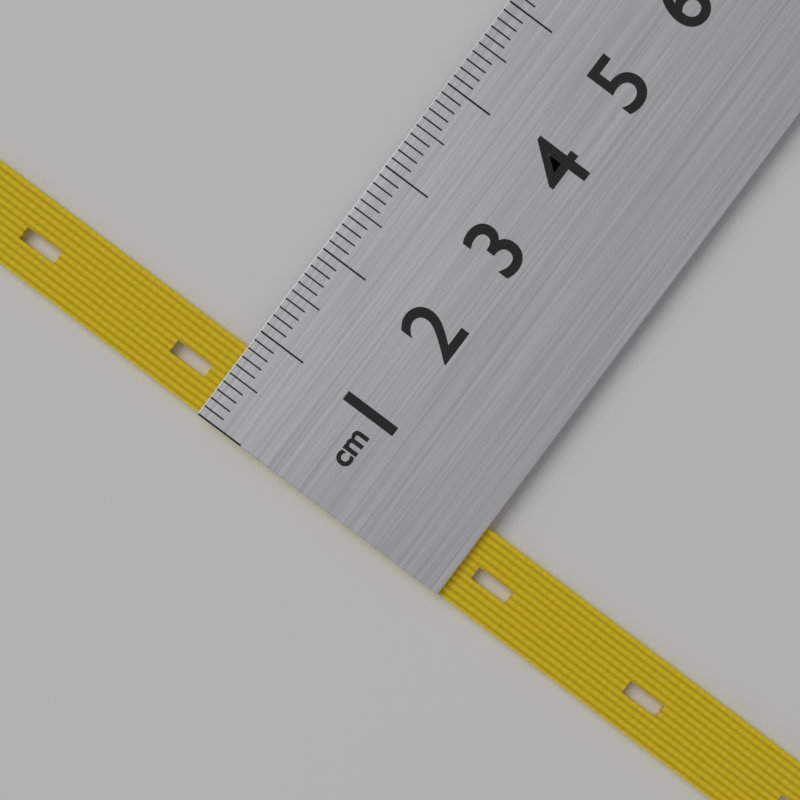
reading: 0.8 cm
